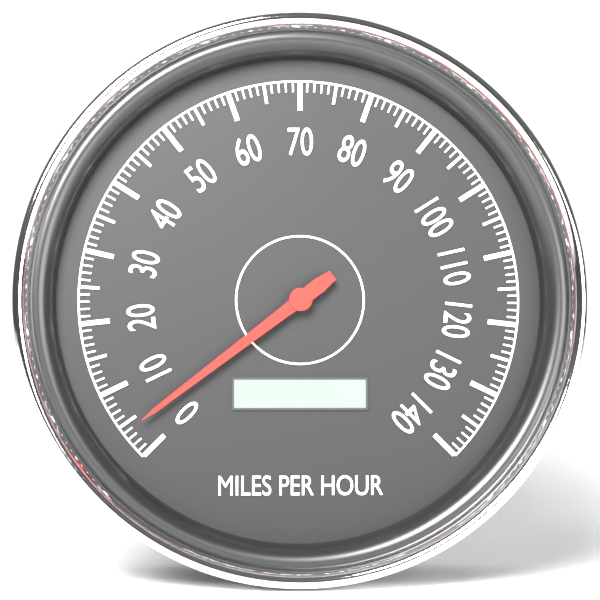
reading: 4 mph
